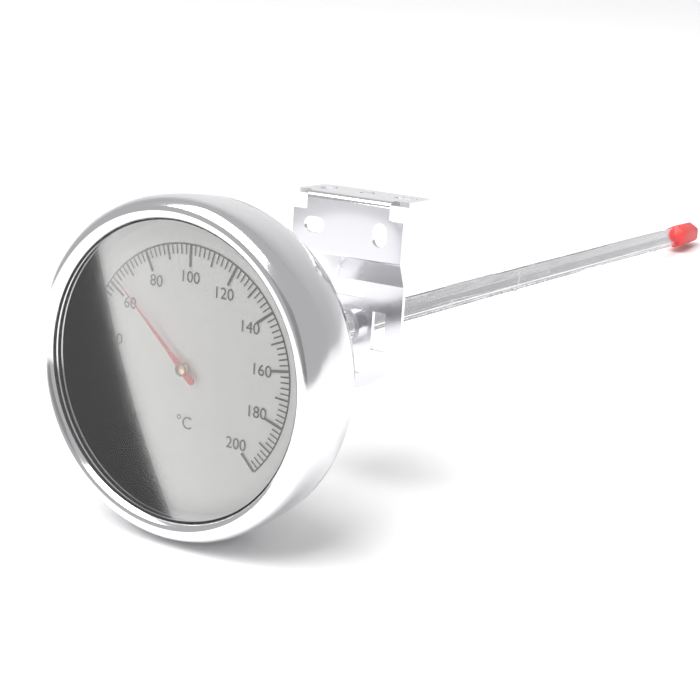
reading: 64 °C
